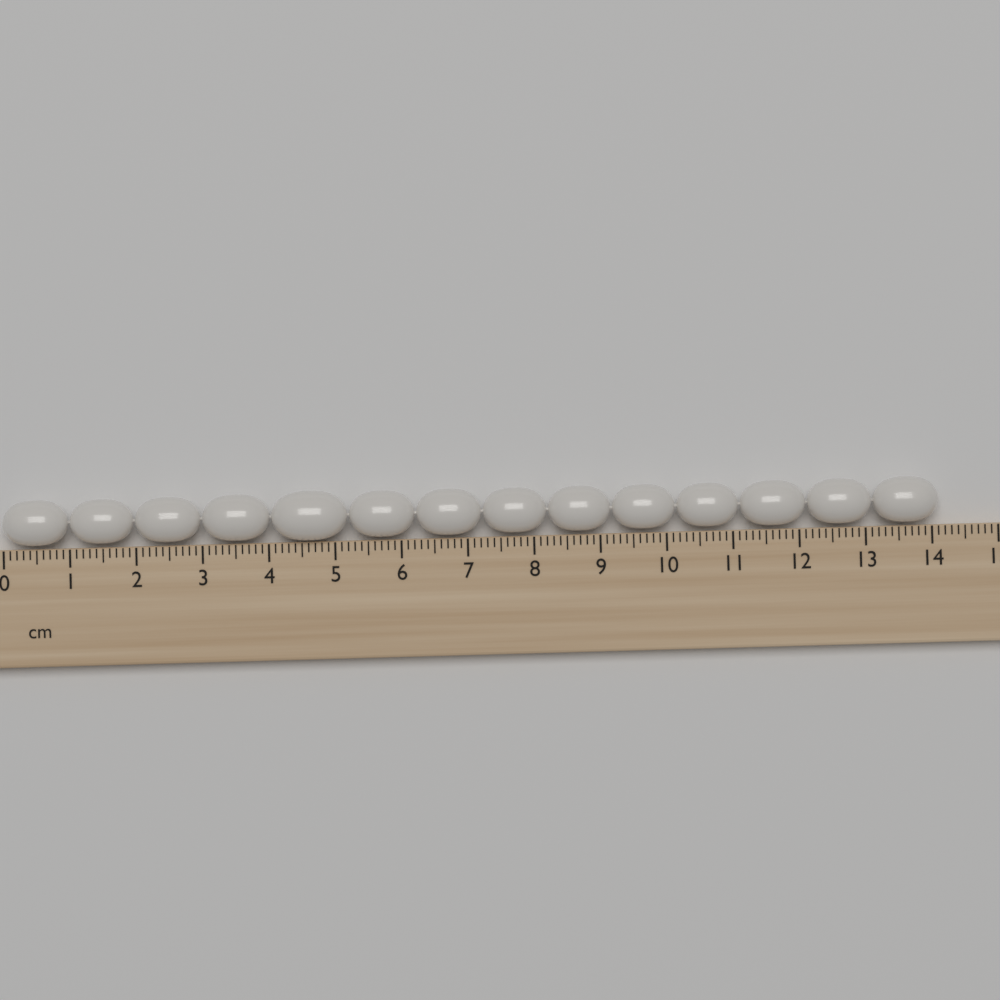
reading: 14.1 cm
